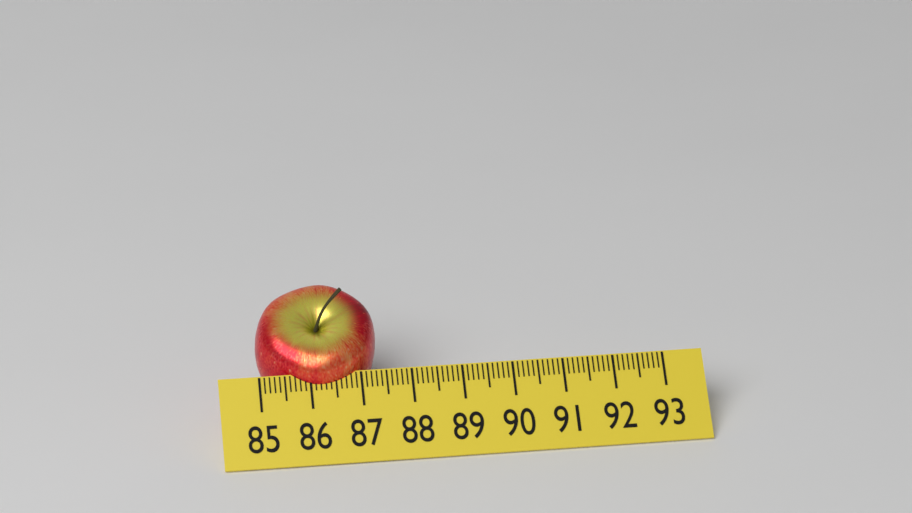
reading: 87.4 (no unit)
